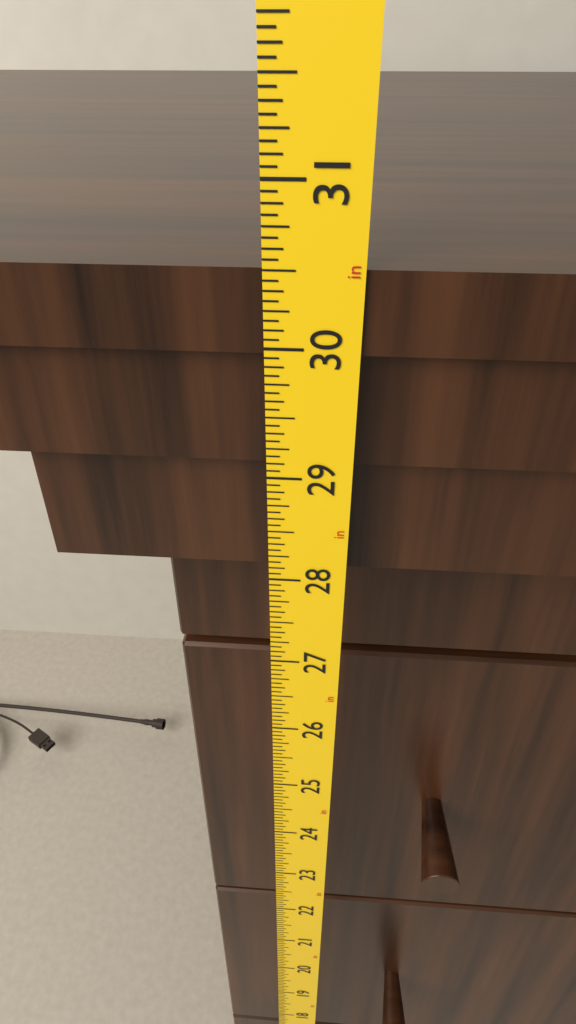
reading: 30.5000 in
